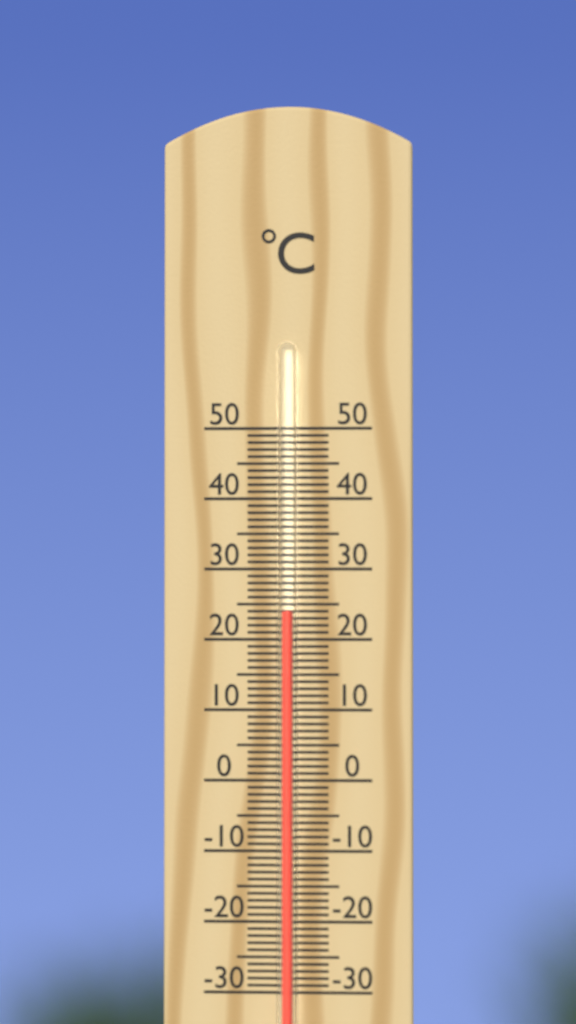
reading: 24 °C
